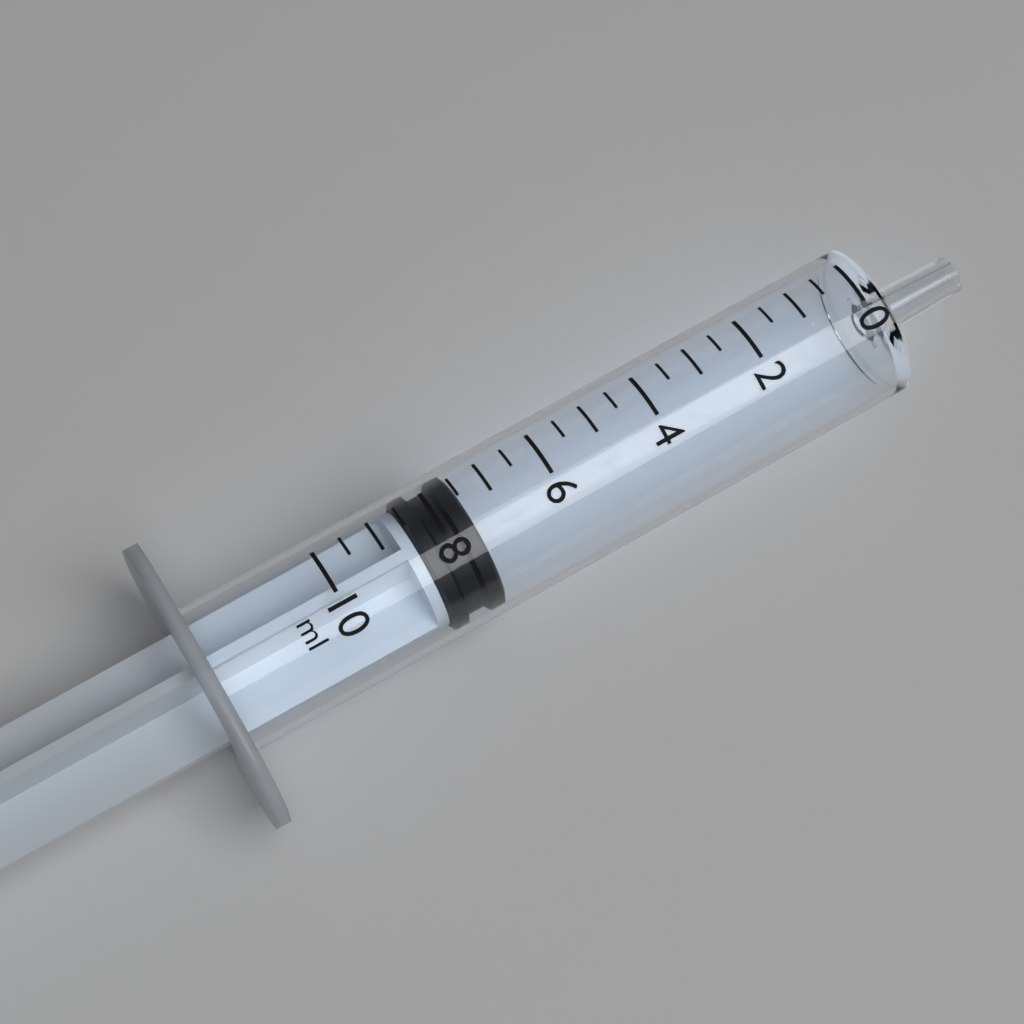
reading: 7.5 ml
